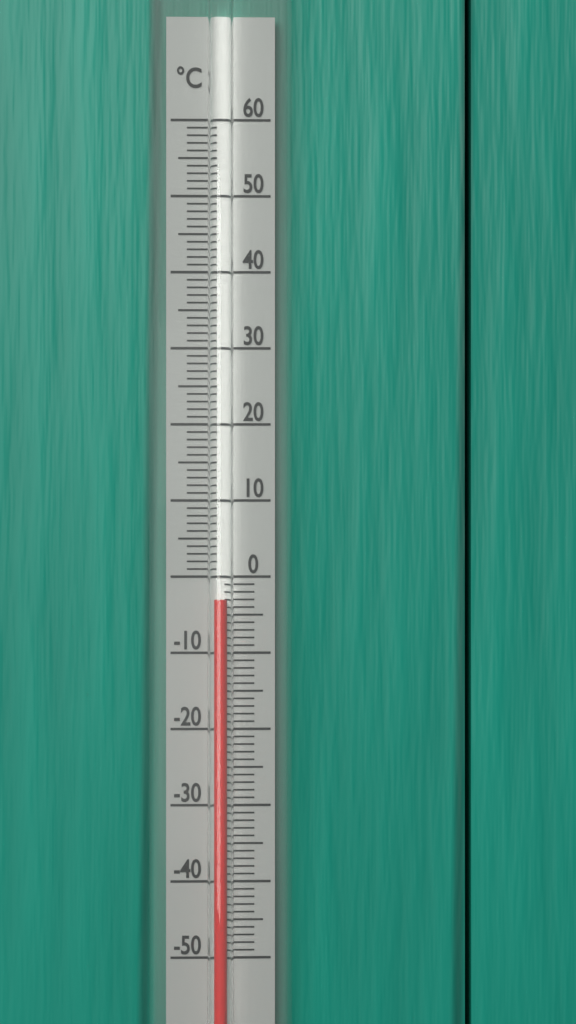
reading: -3 °C
